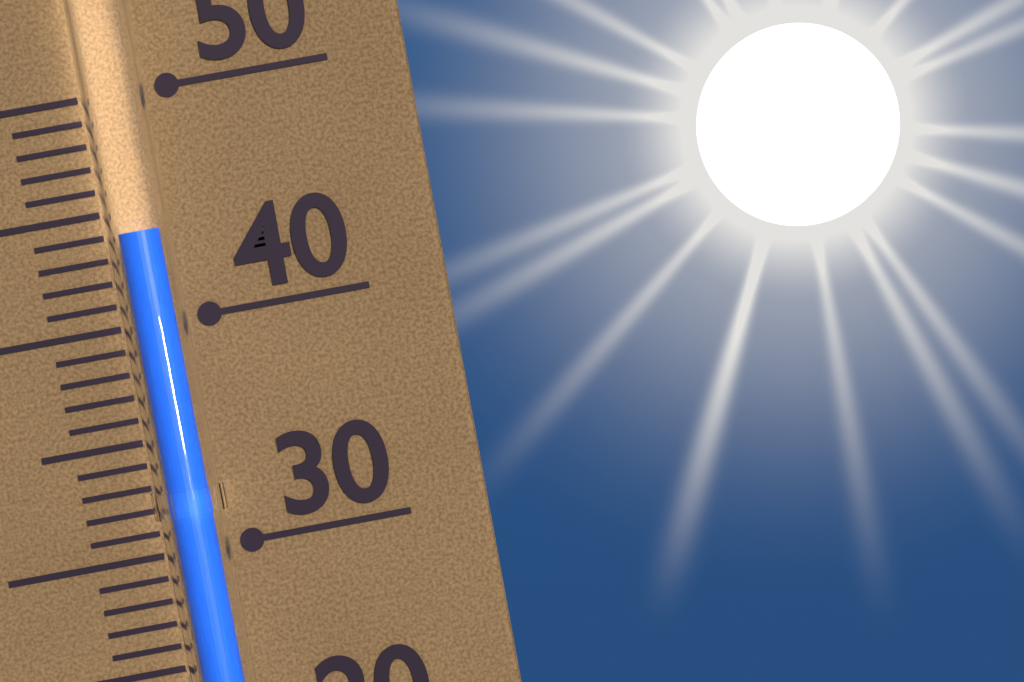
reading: 44 (no unit)
